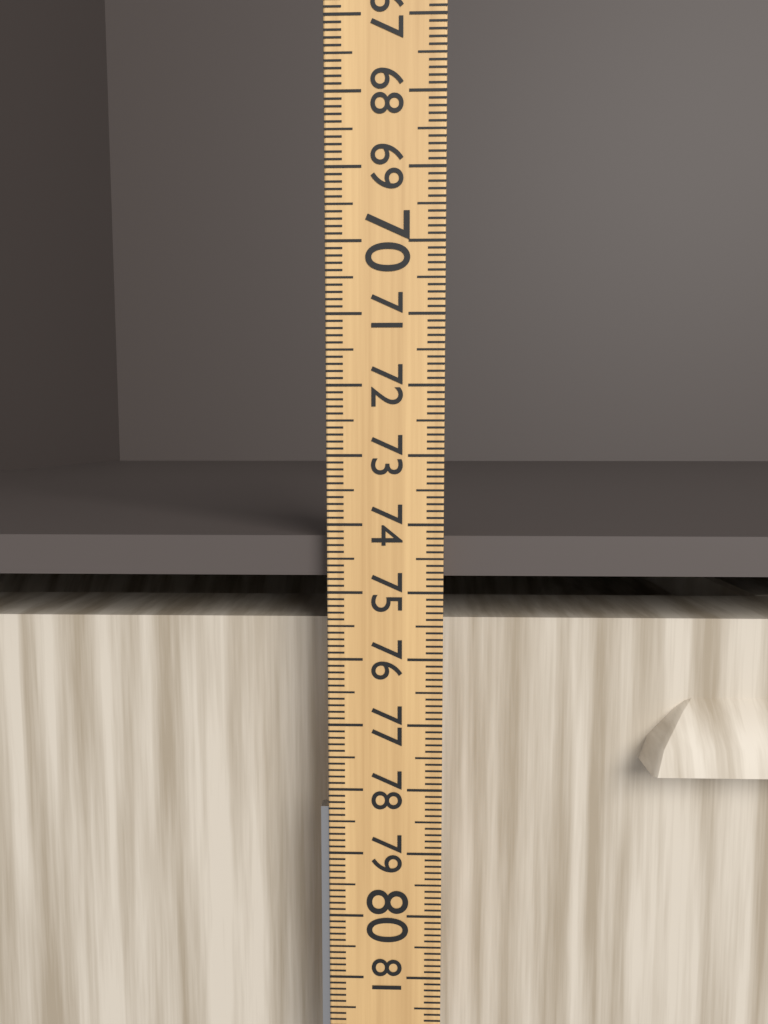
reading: 74.8 (no unit)
